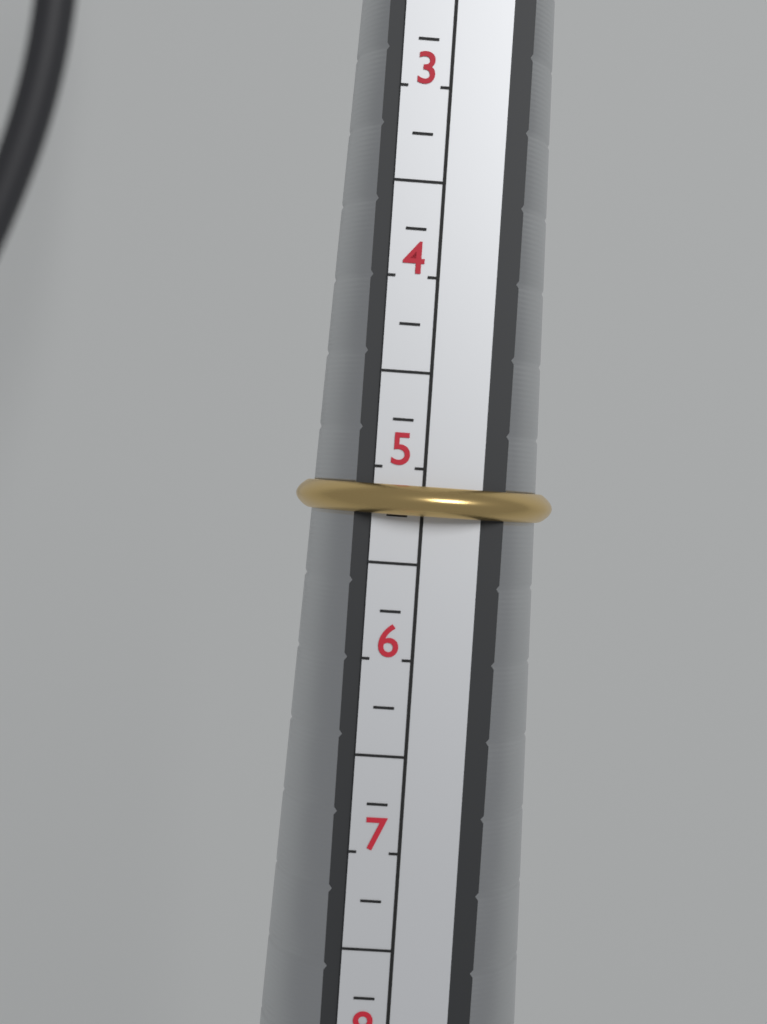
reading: 5.25 (no unit)
